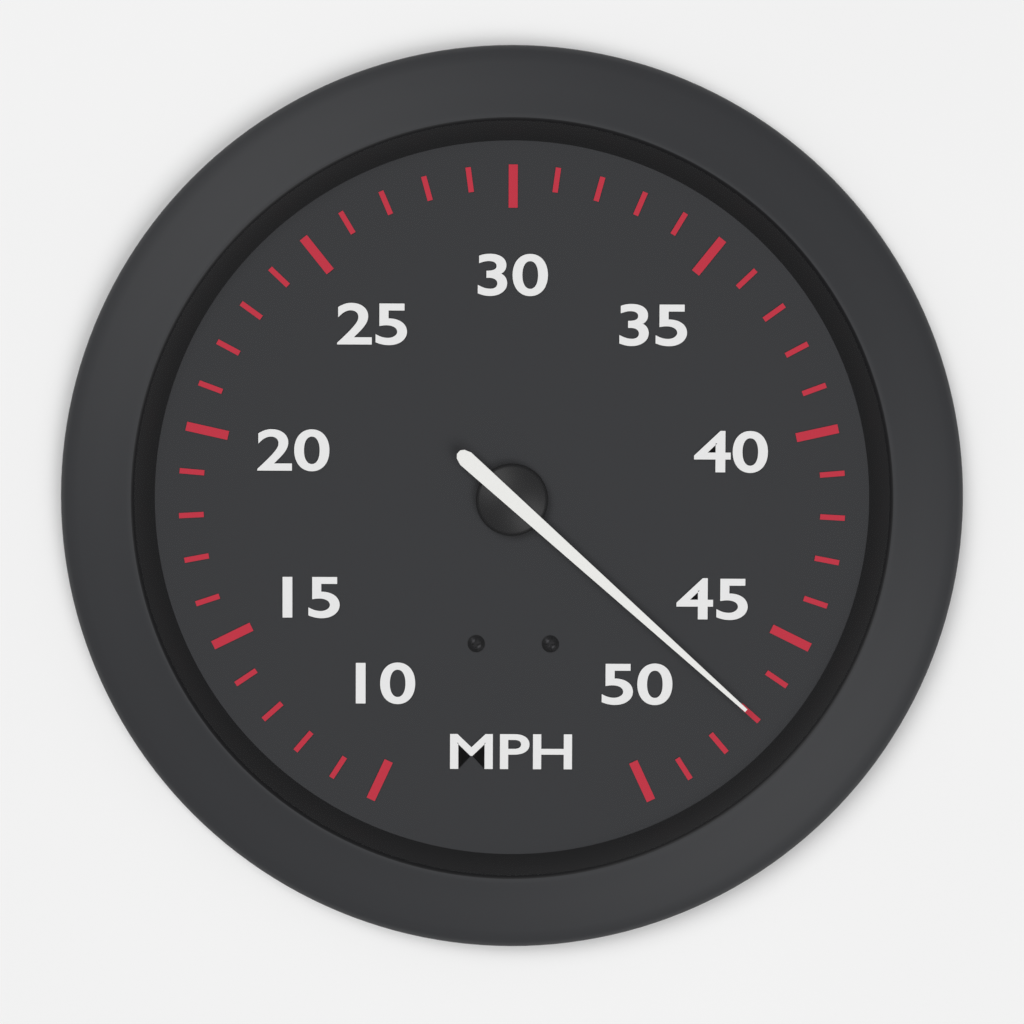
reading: 47 MPH
